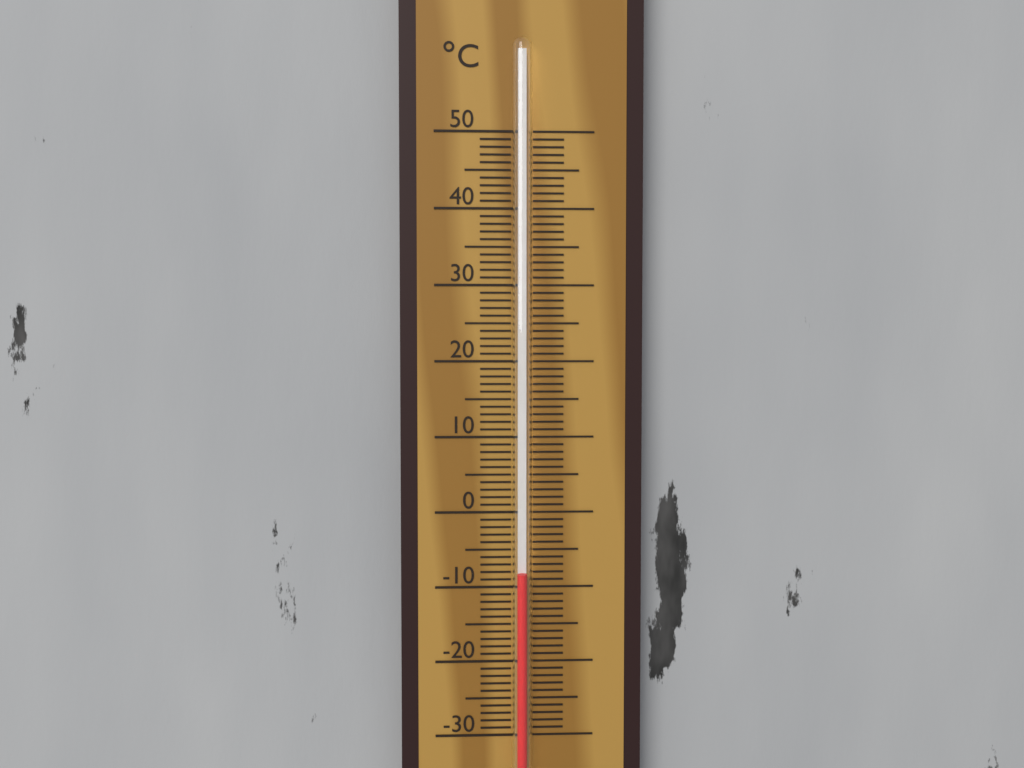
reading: -8 °C
